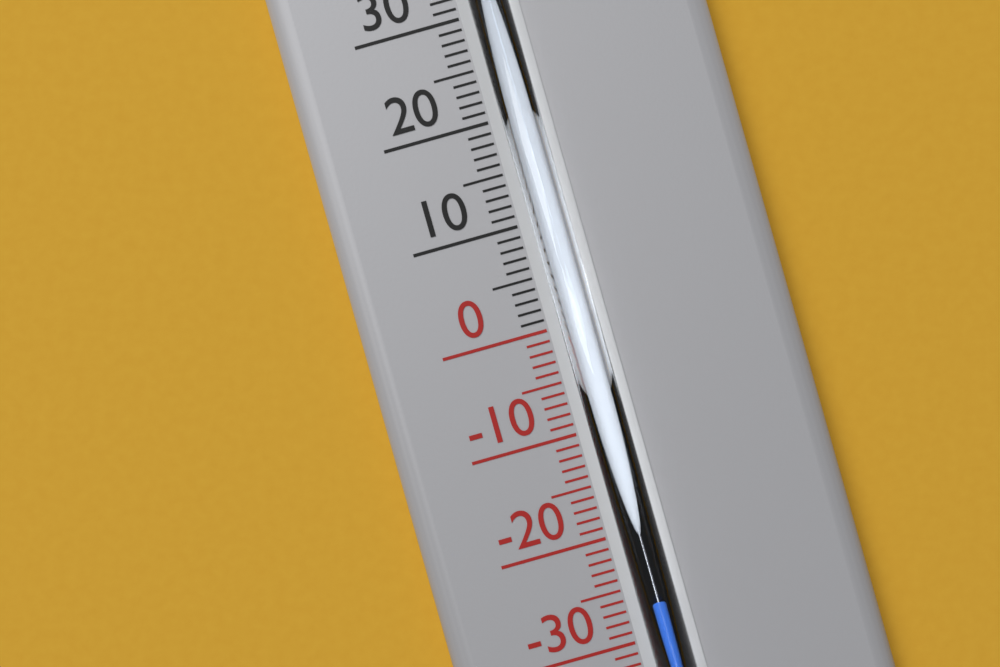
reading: -26 °C
